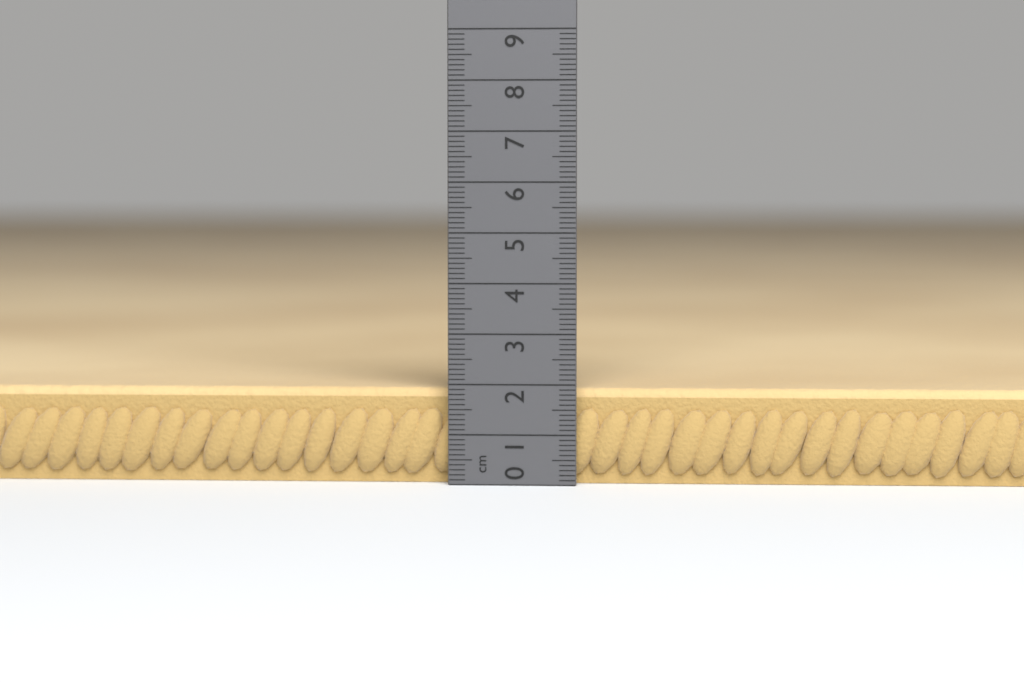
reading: 1.9 cm
